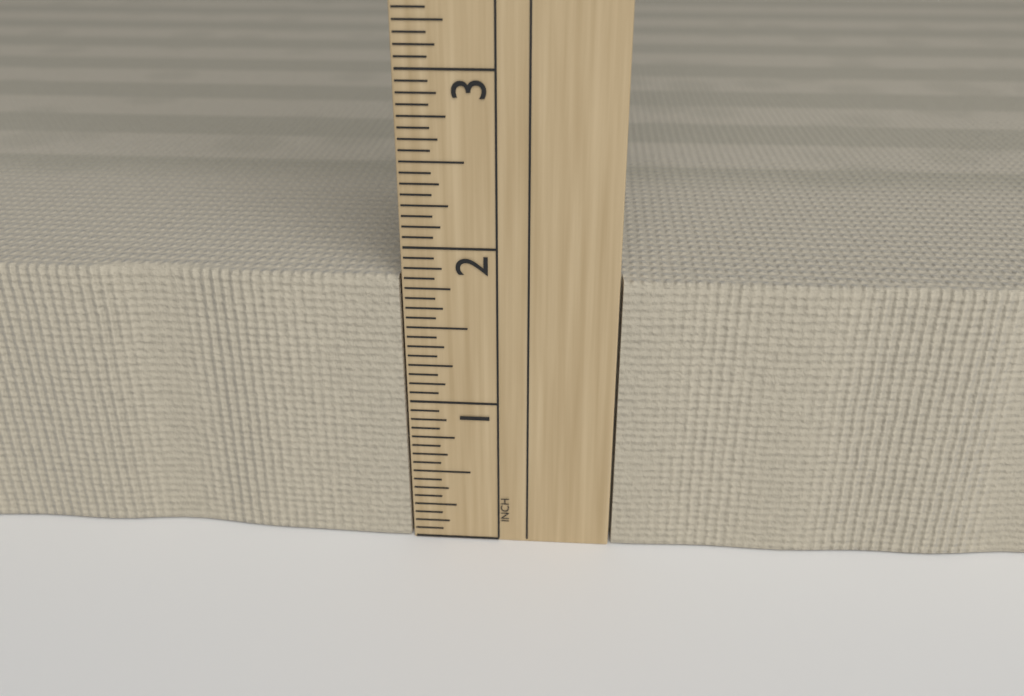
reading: 1.8125 in
